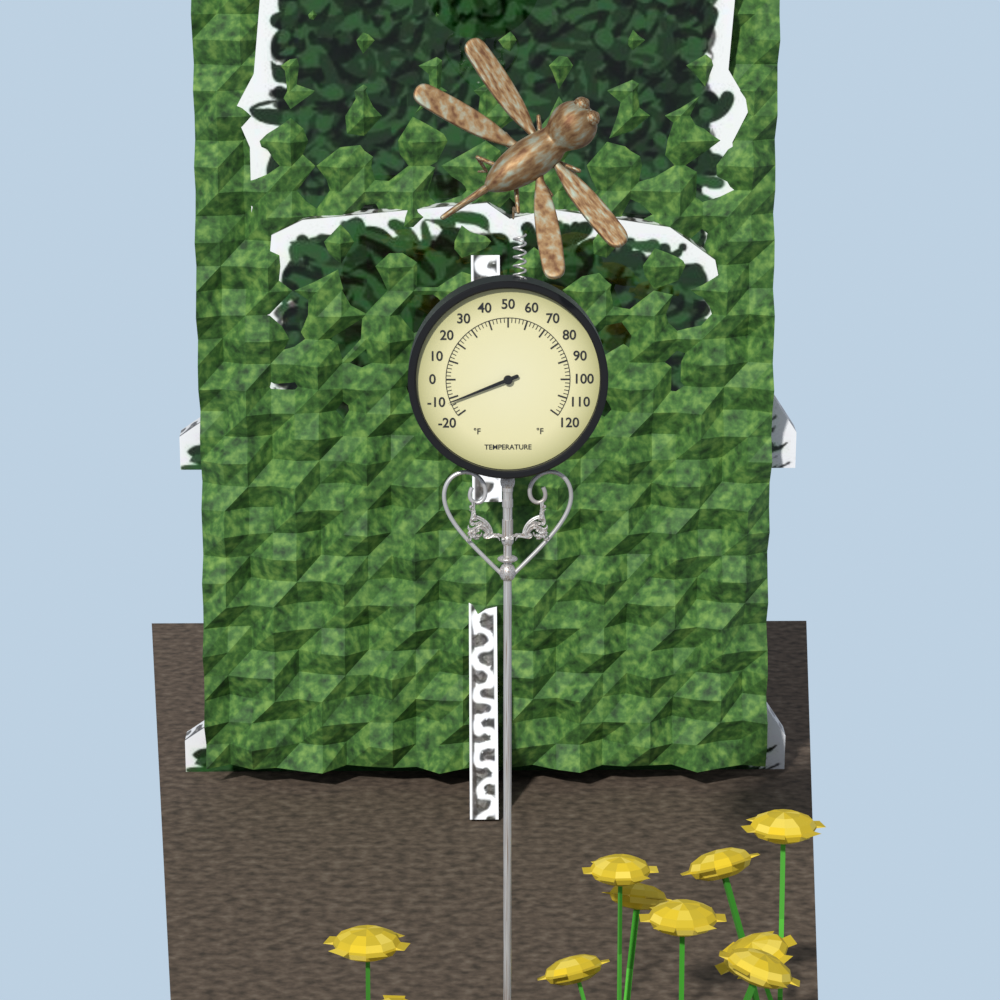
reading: -12 °F
